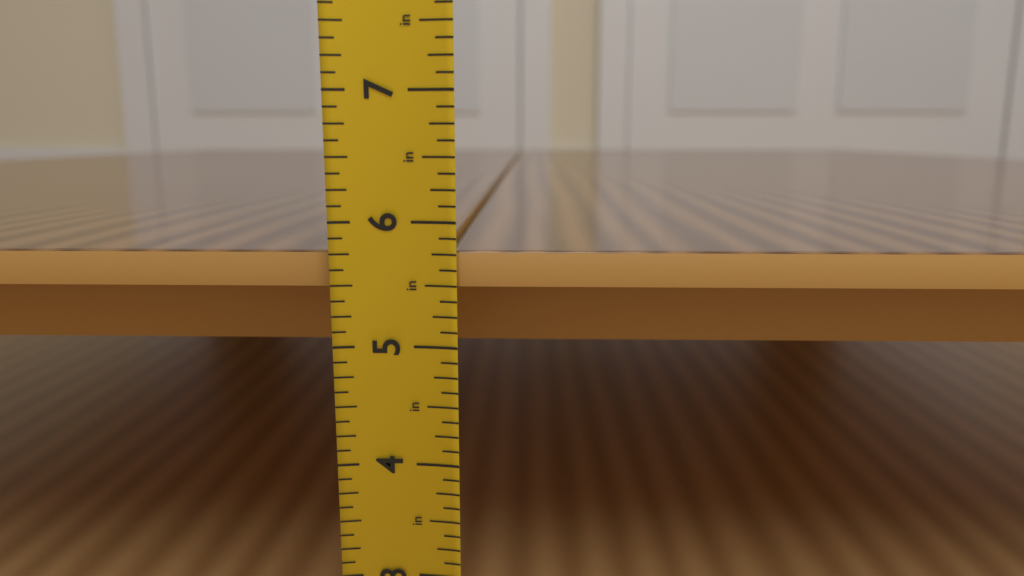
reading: 5.750 in
